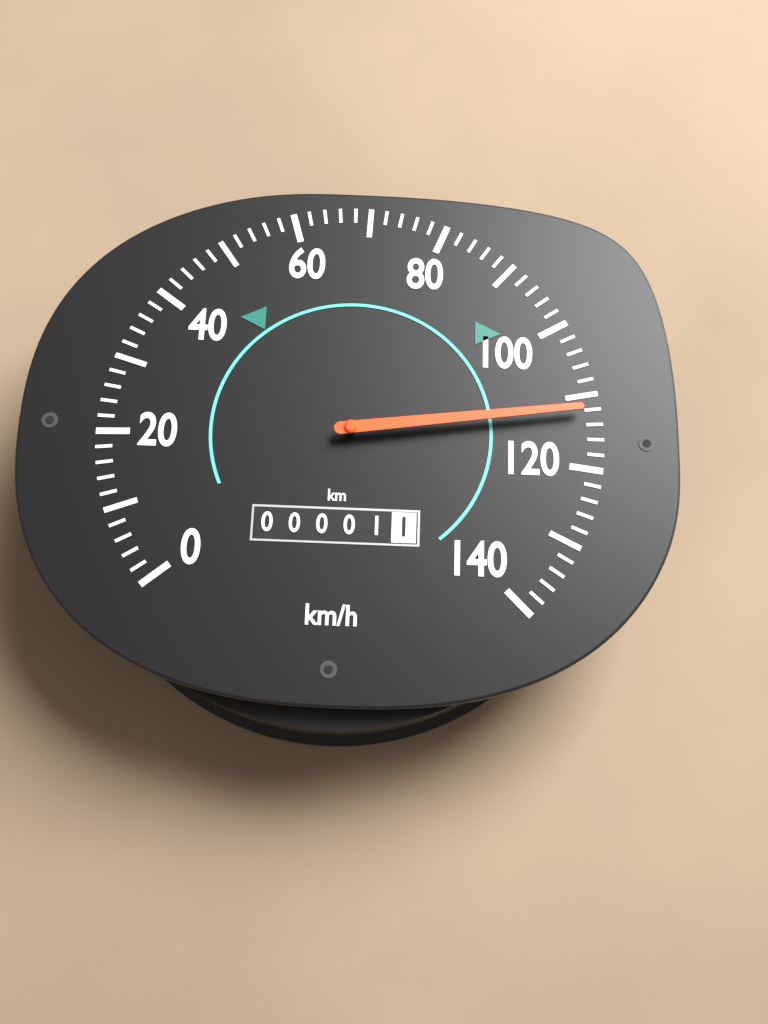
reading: 112 km/h
